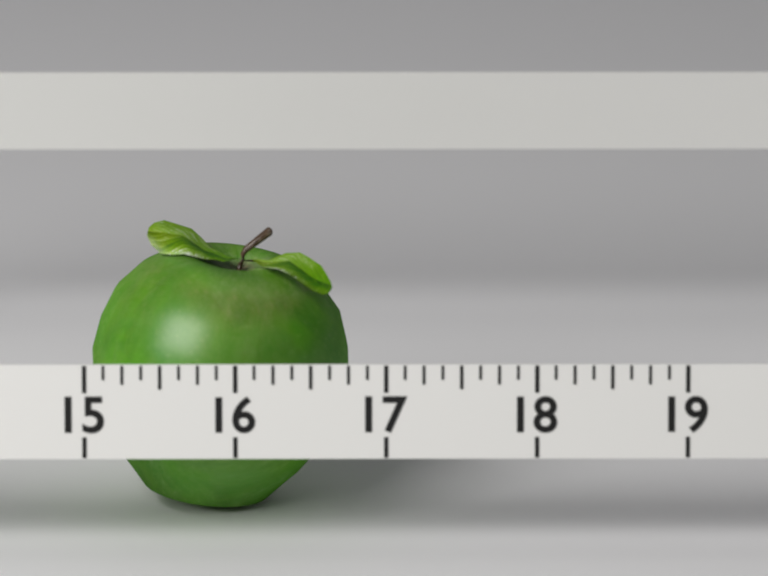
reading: 16.750 (no unit)
